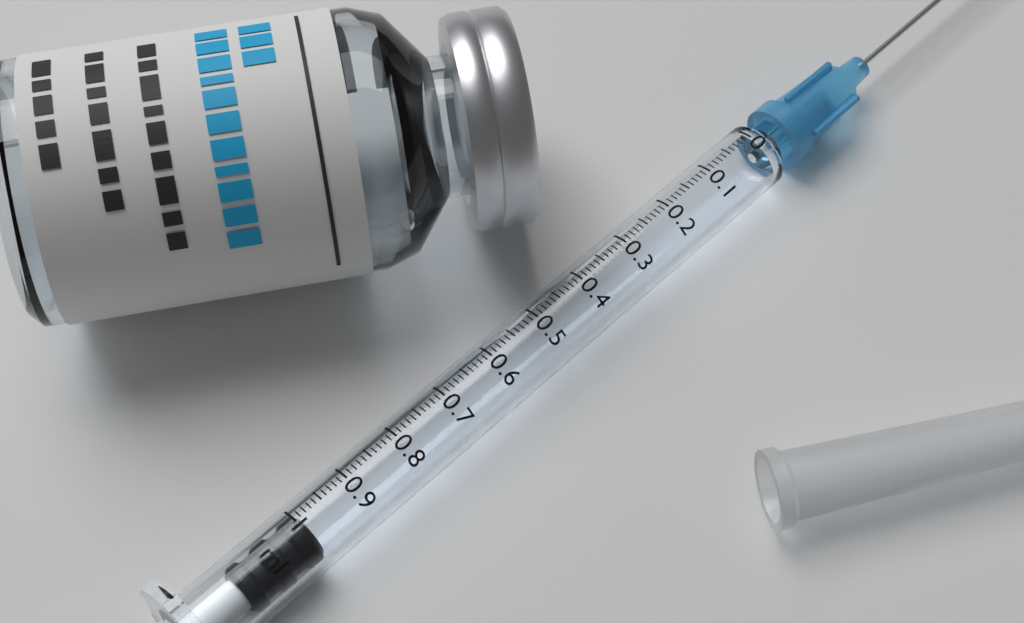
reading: 0.99 ml
